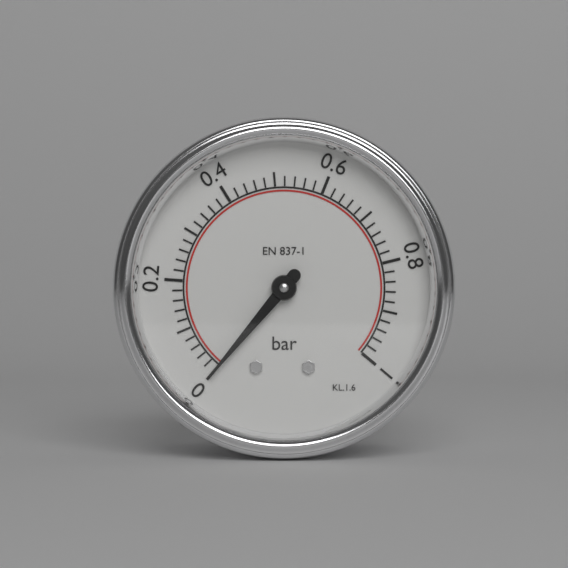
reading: 0.00 bar
